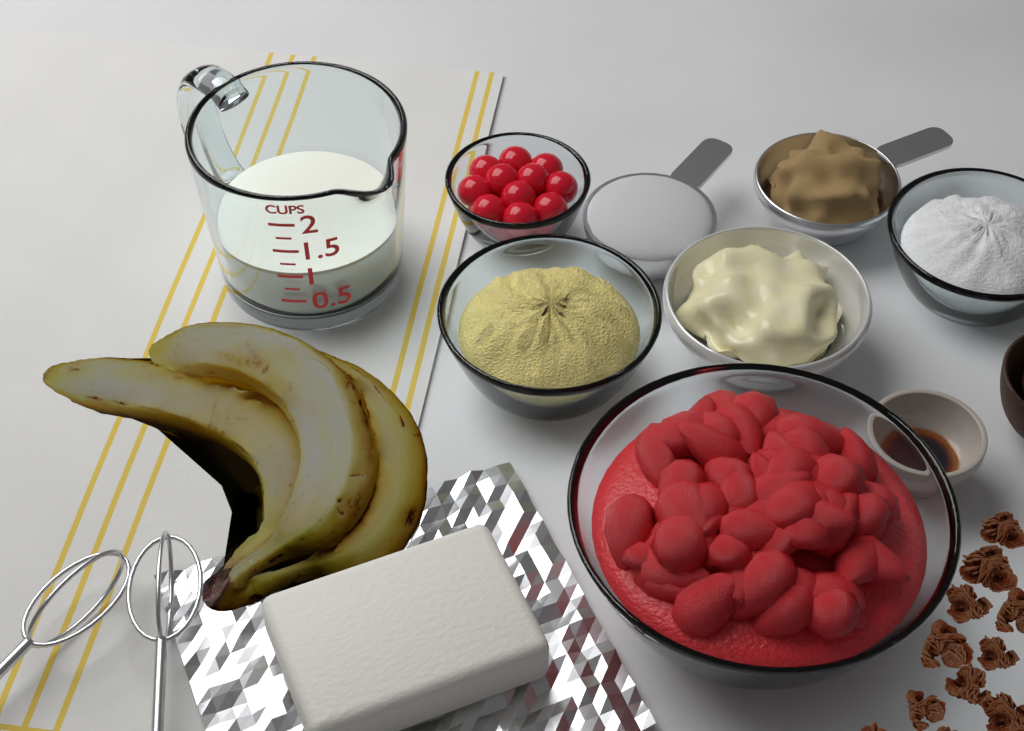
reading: 1.00 cups
